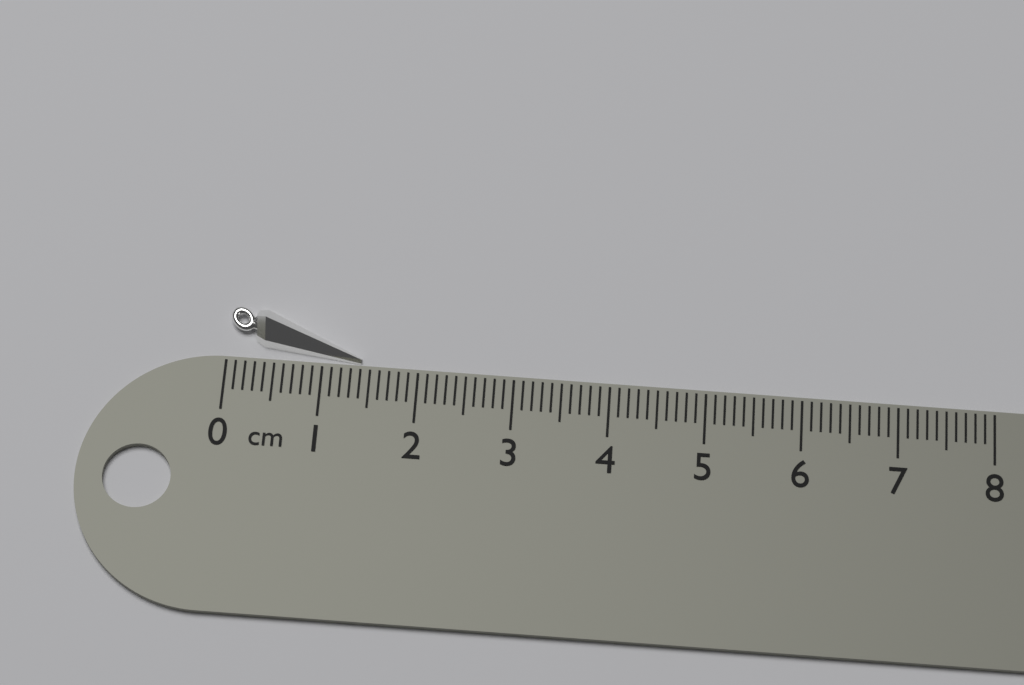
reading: 1.4 cm
